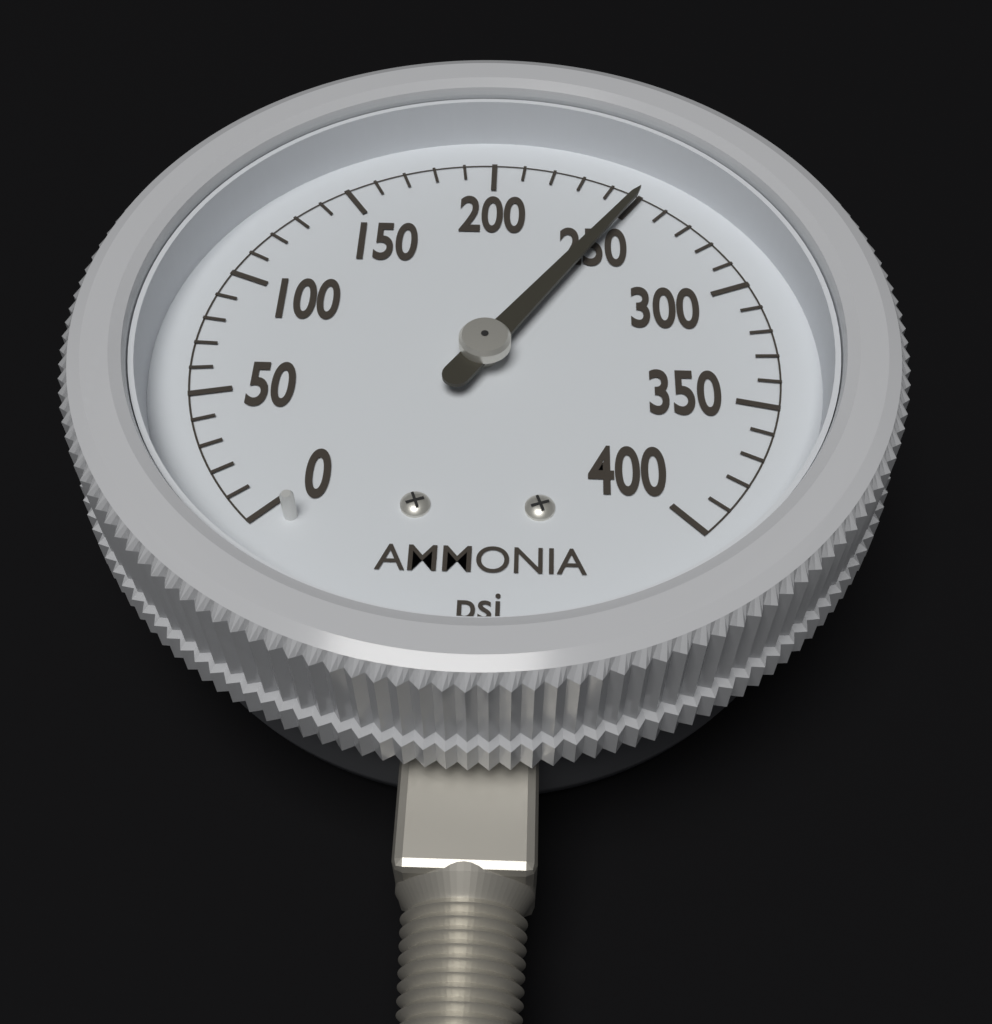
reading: 250 psi
